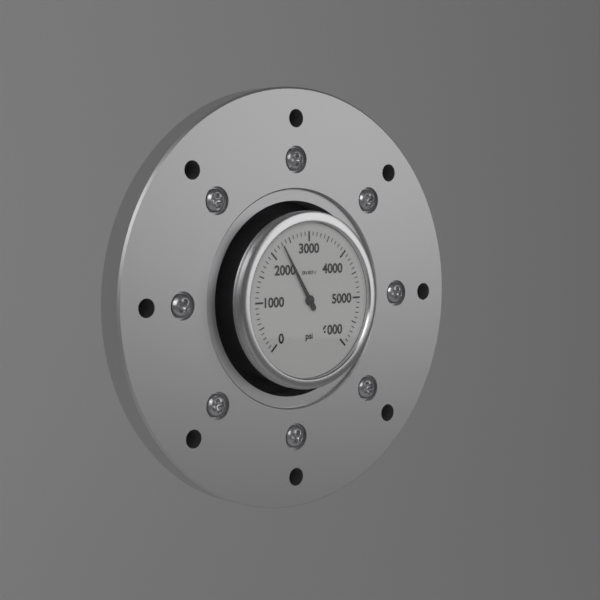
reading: 2300 psi
